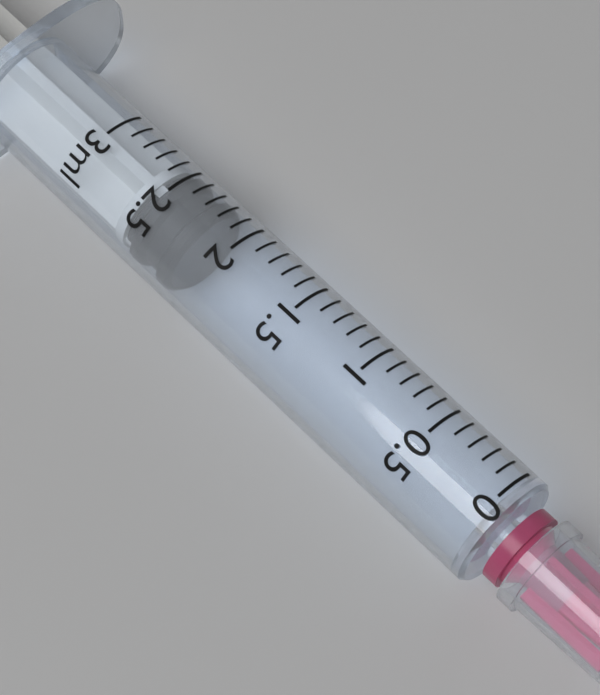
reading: 2.2 ml
